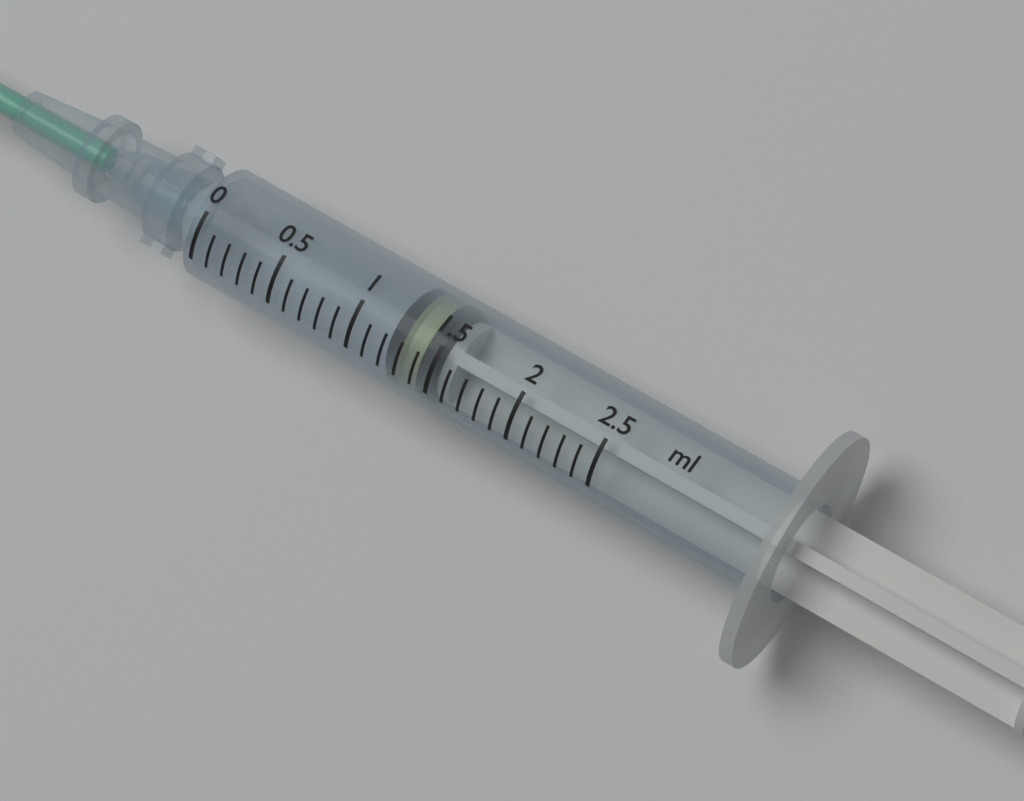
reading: 1.2 ml
